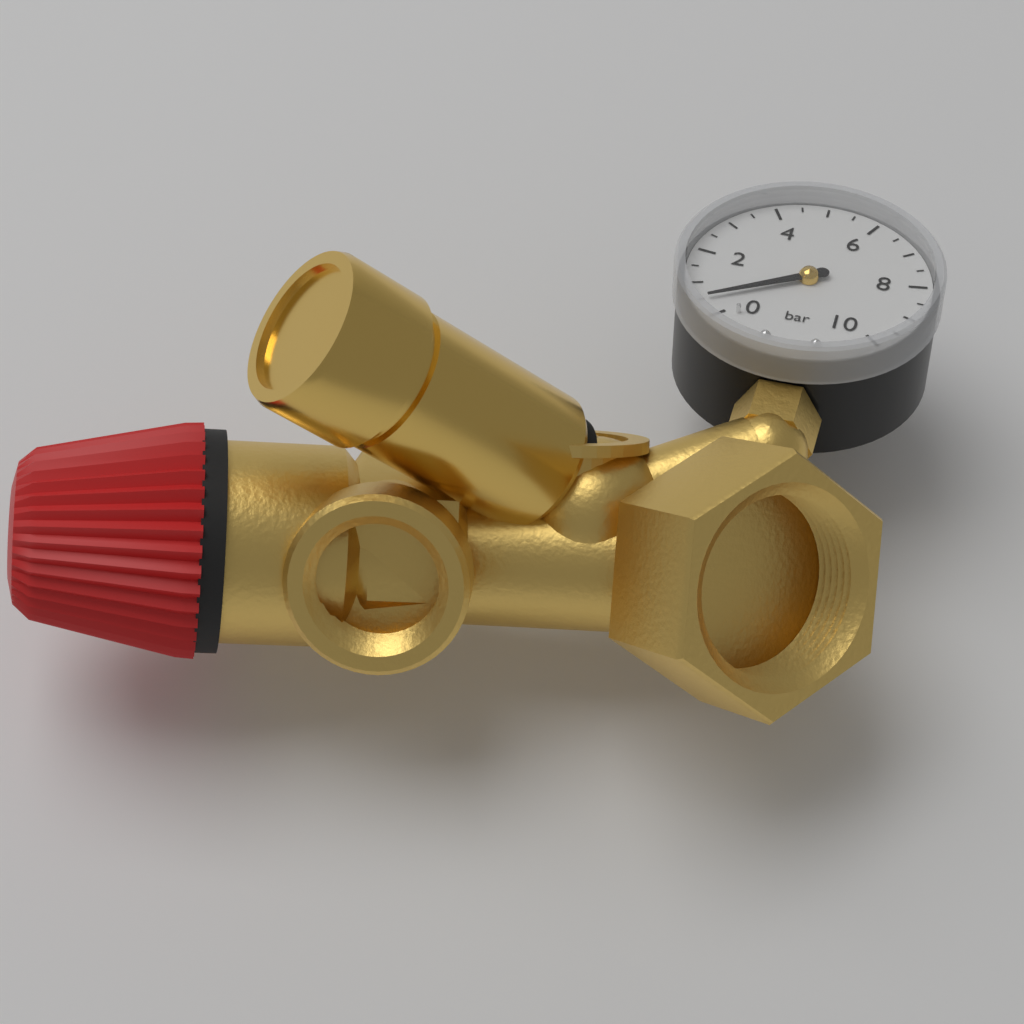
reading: 0.5 bar
